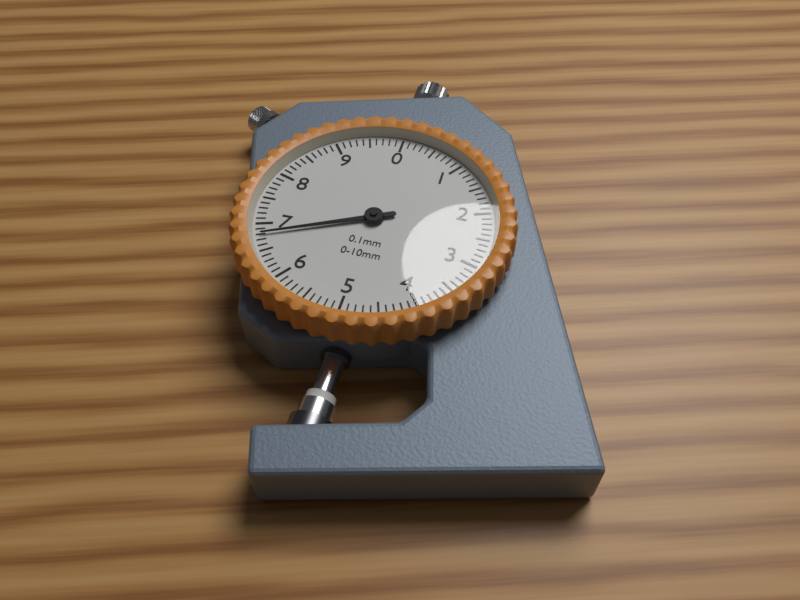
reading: 6.8 mm
